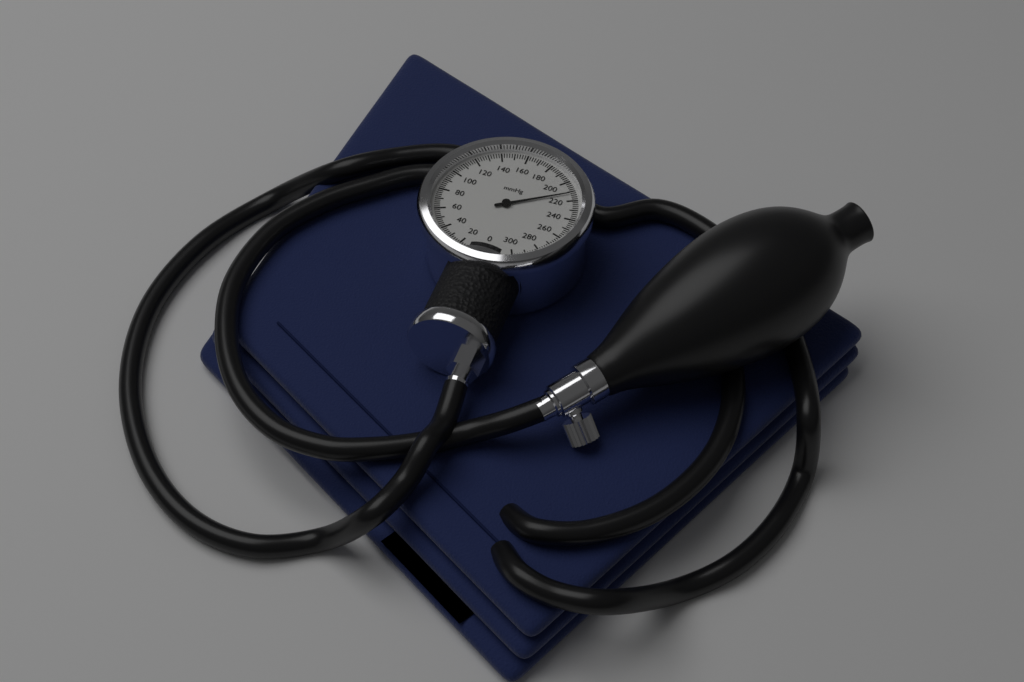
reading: 212 mmHg
